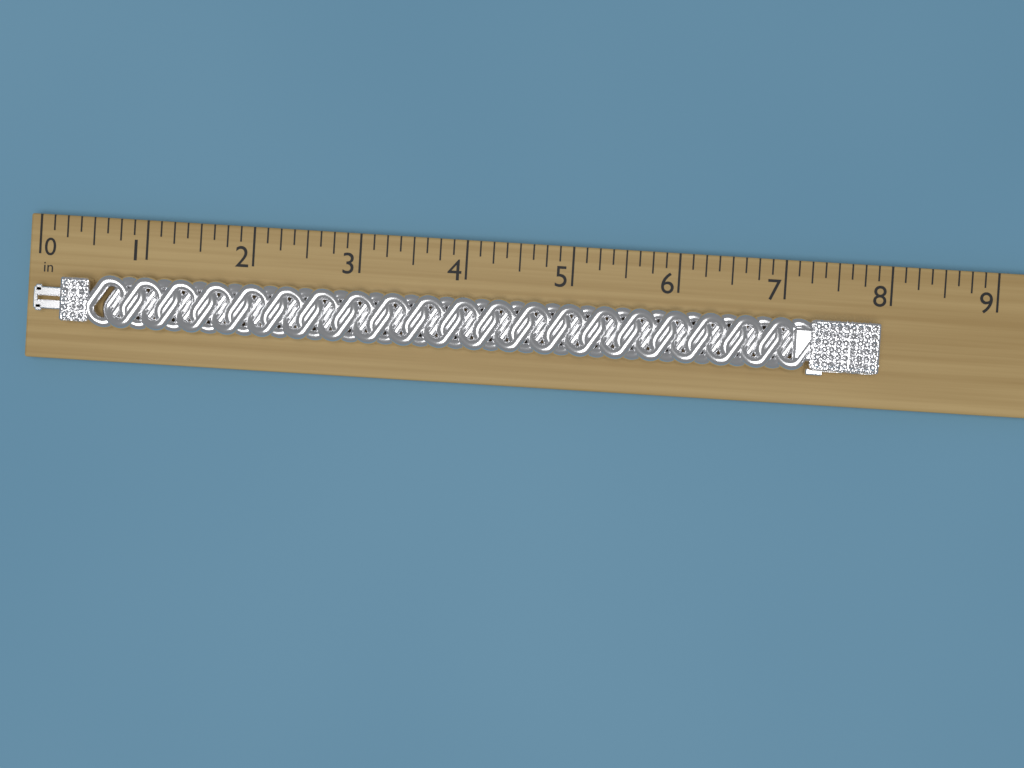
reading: 7.875 in
